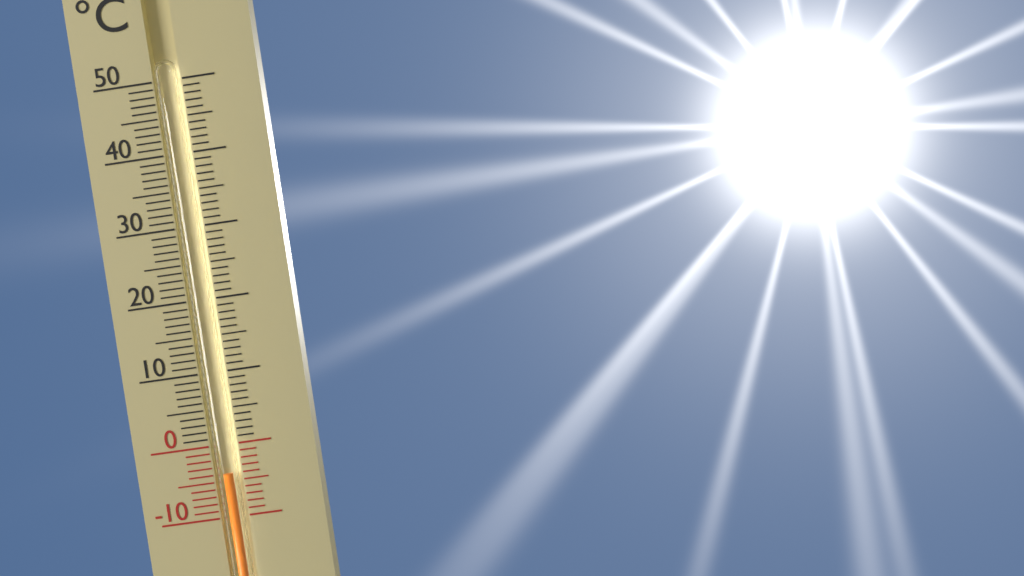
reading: -4 °C
